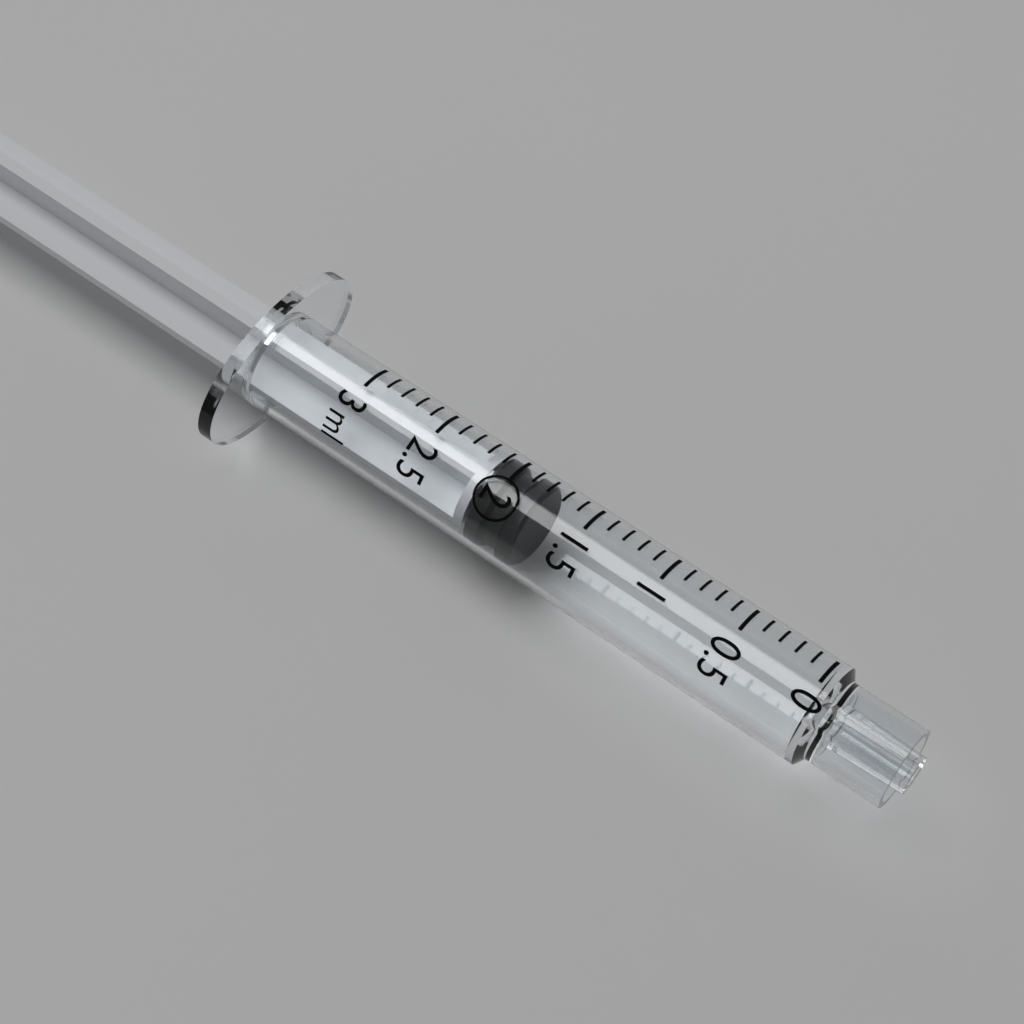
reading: 1.8 ml
